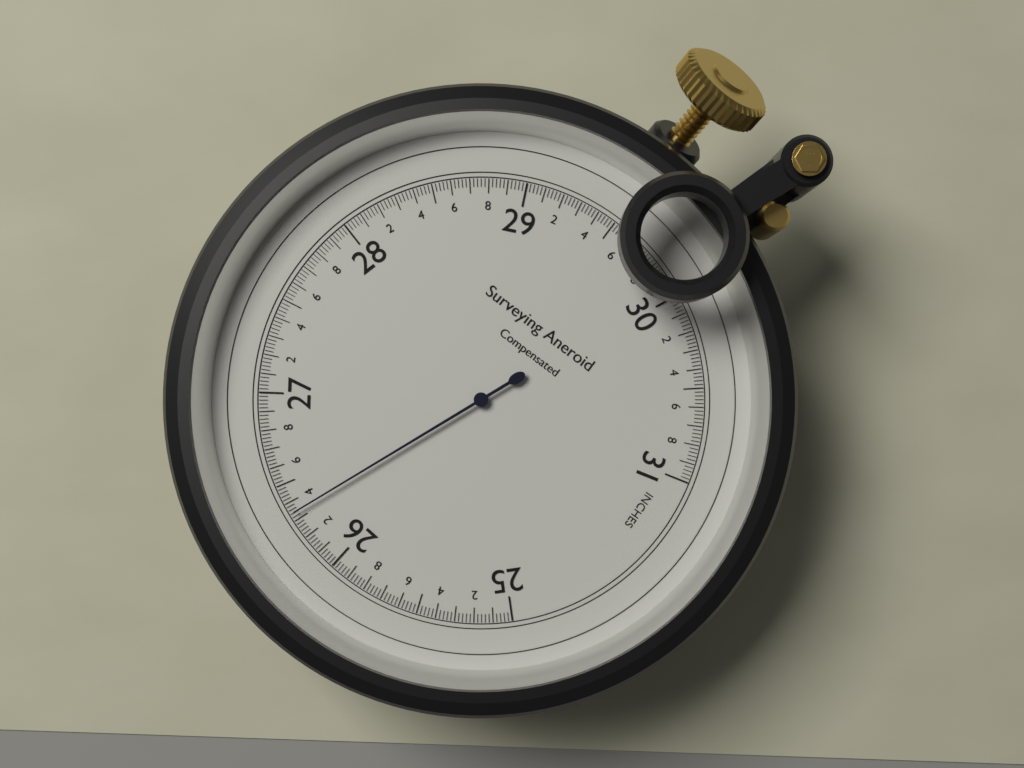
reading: 26.34 inches
